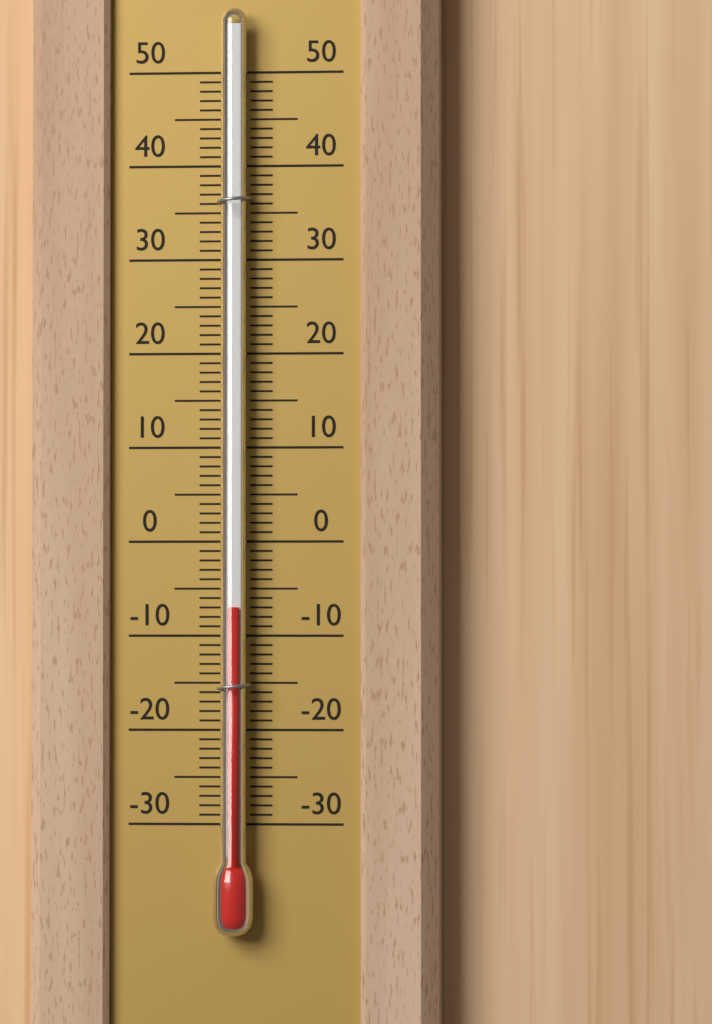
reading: -7 (no unit)
